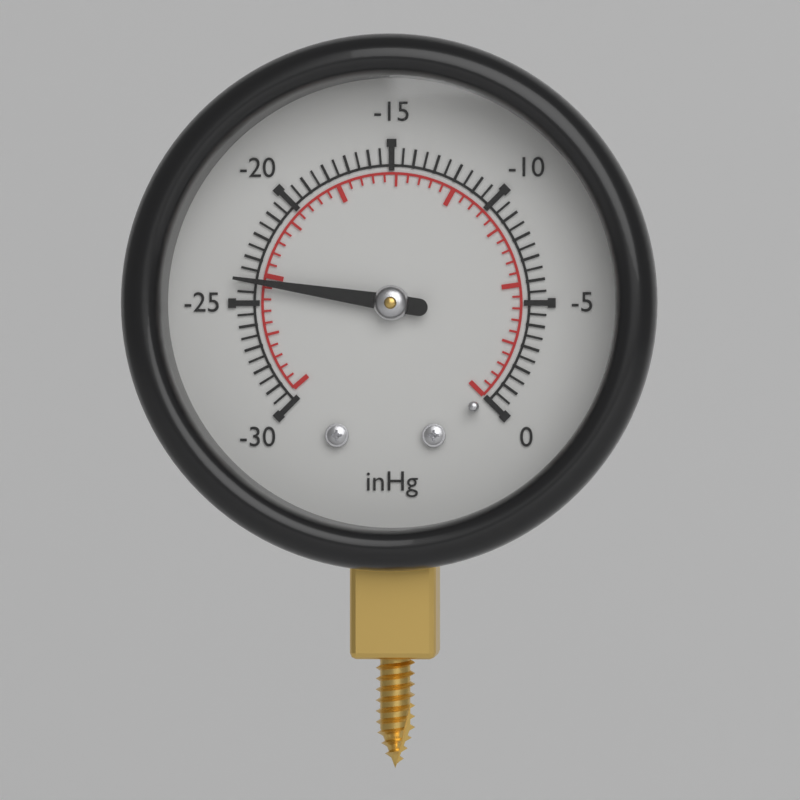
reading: -24.0 inHg
